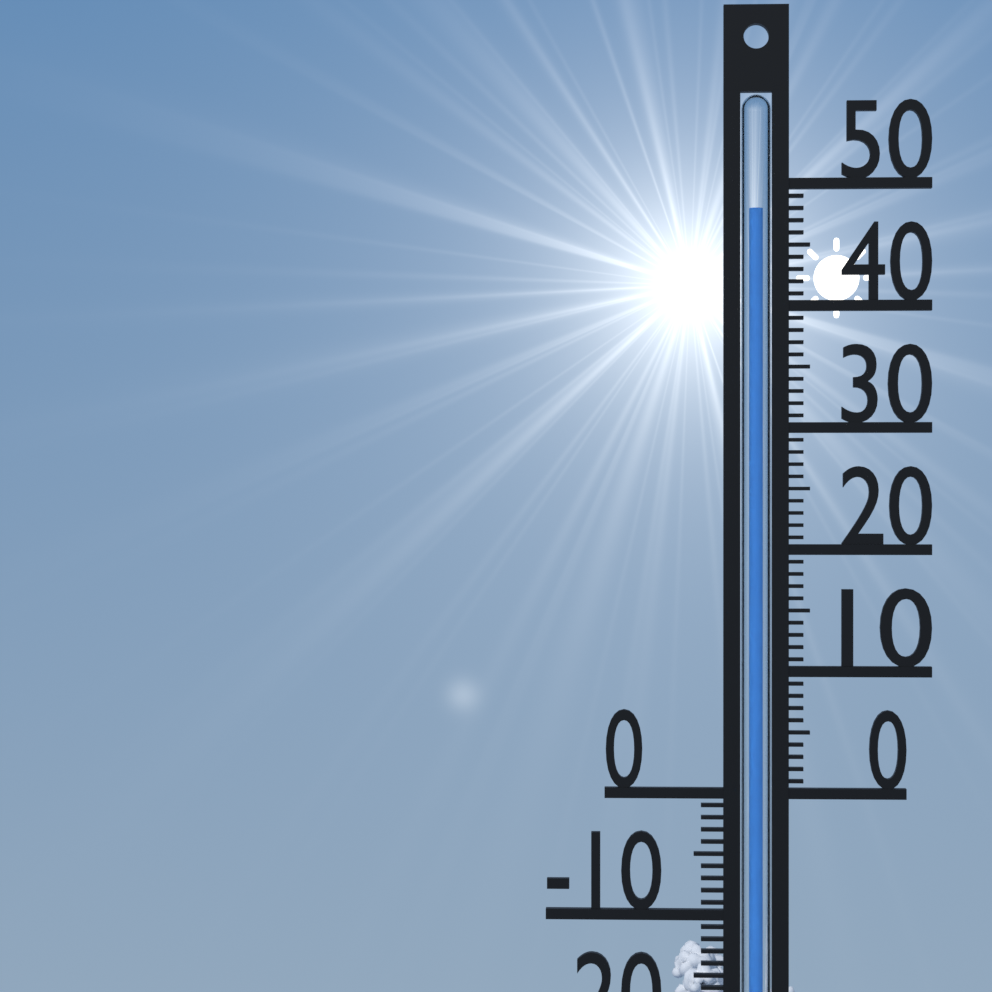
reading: 48 °C
